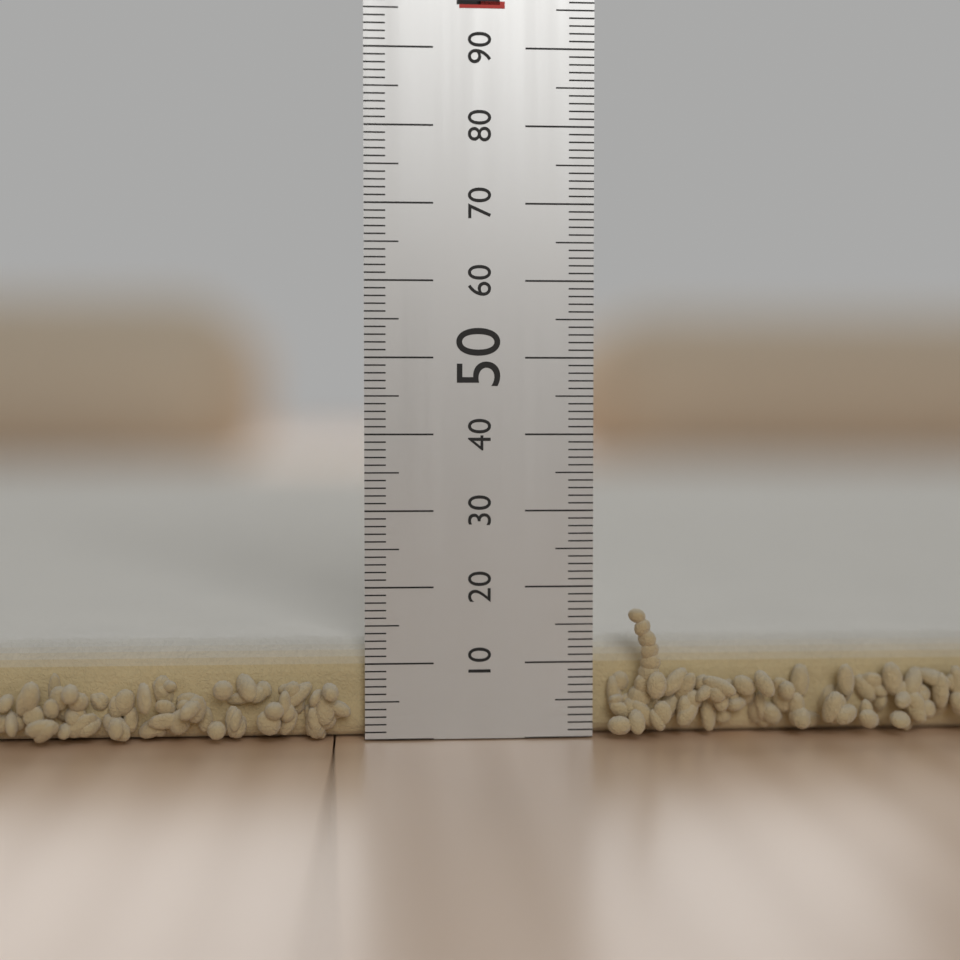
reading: 13 mm
